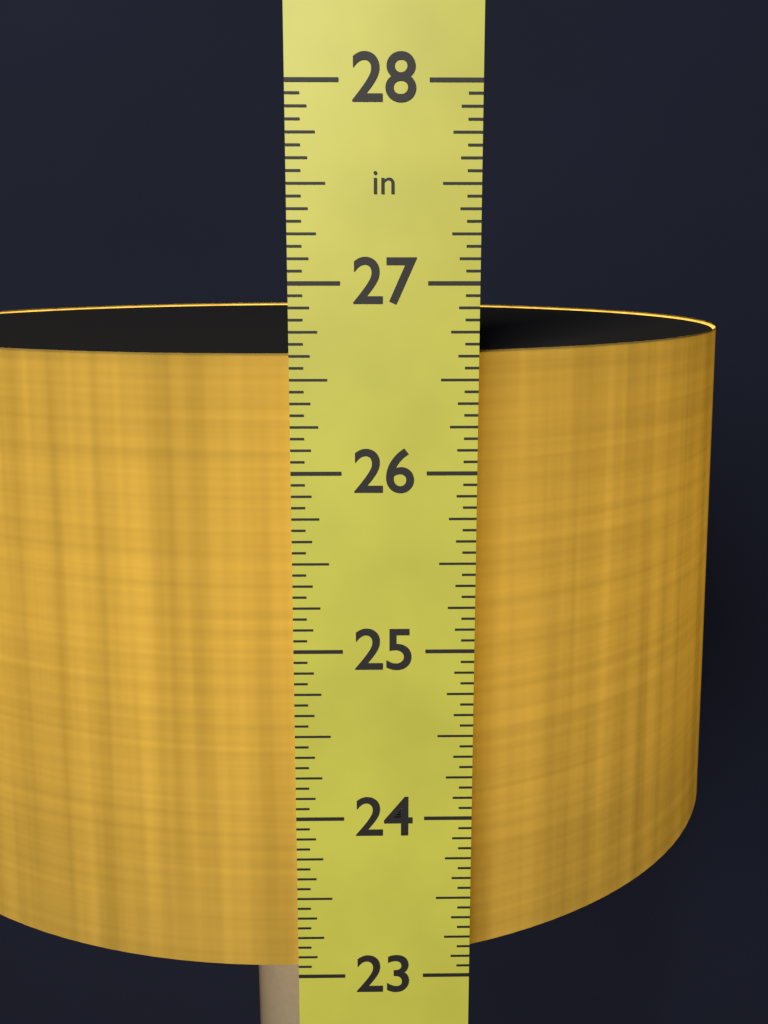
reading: 26.6250 in
